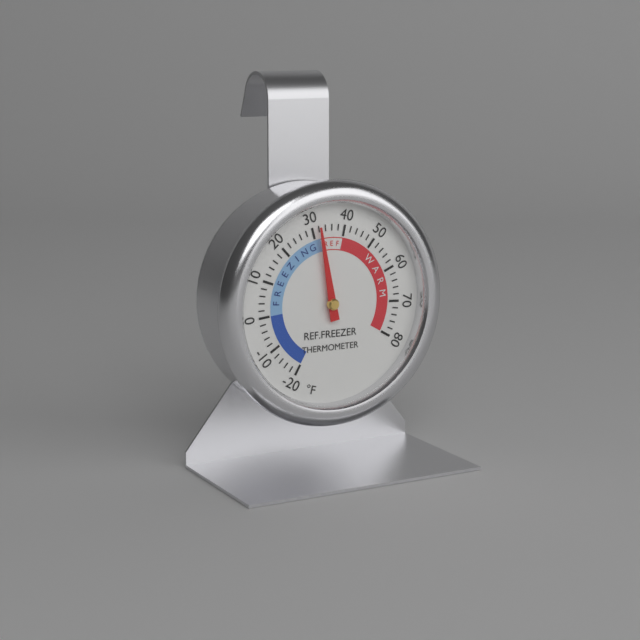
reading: 32 °F
